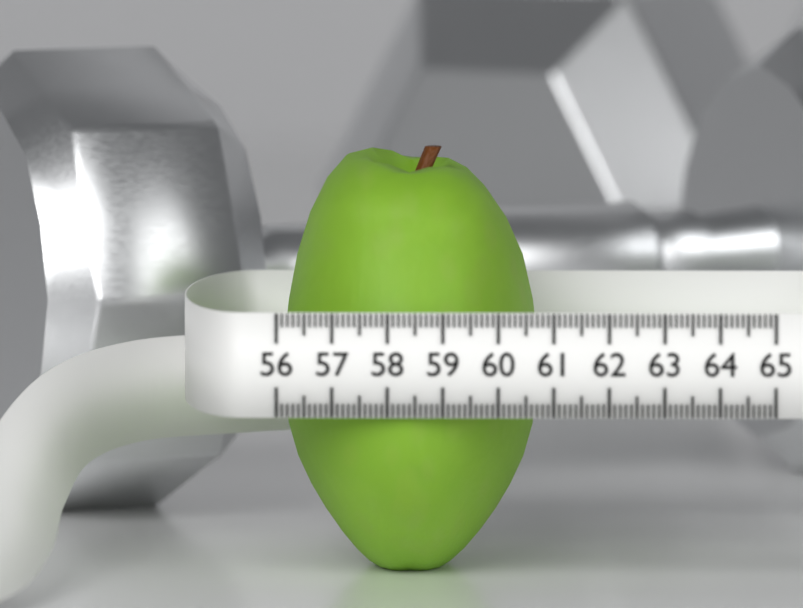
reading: 60.7 (no unit)
